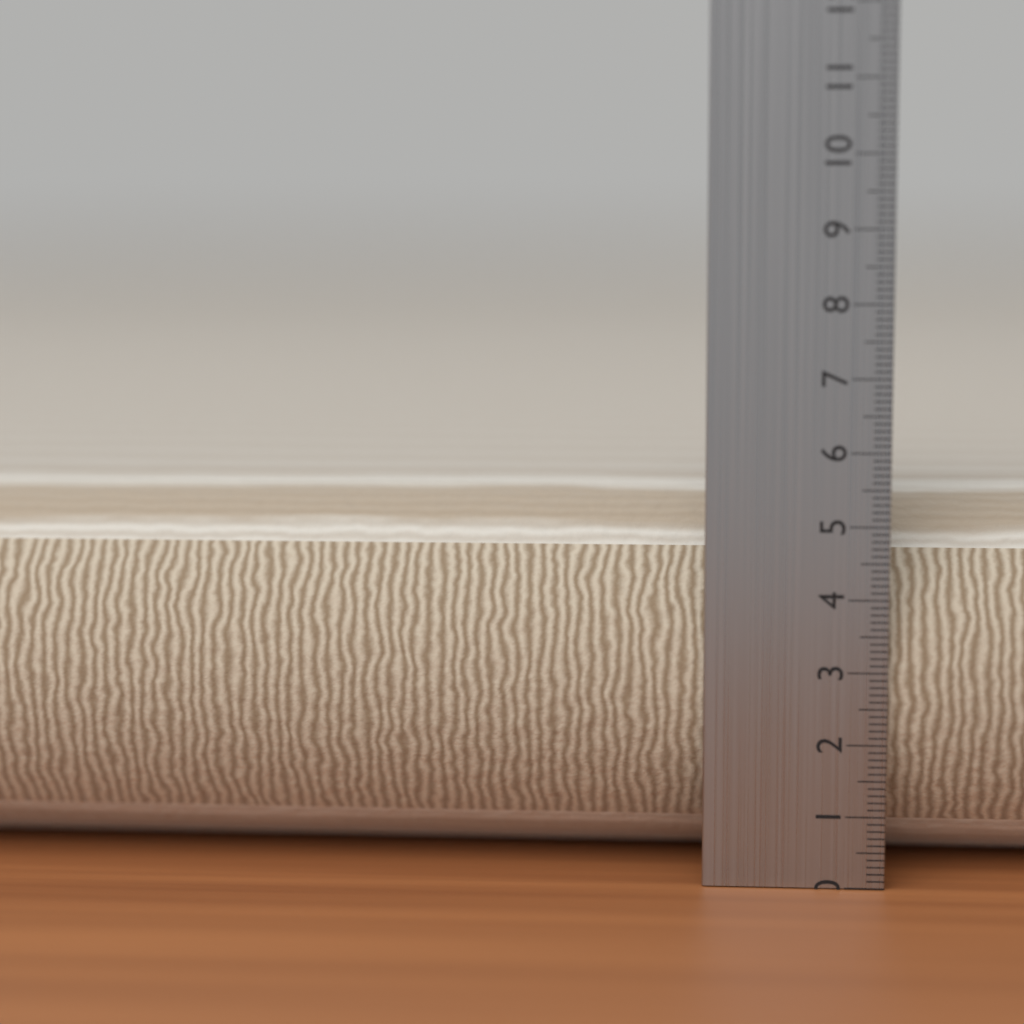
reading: 5.4 cm
